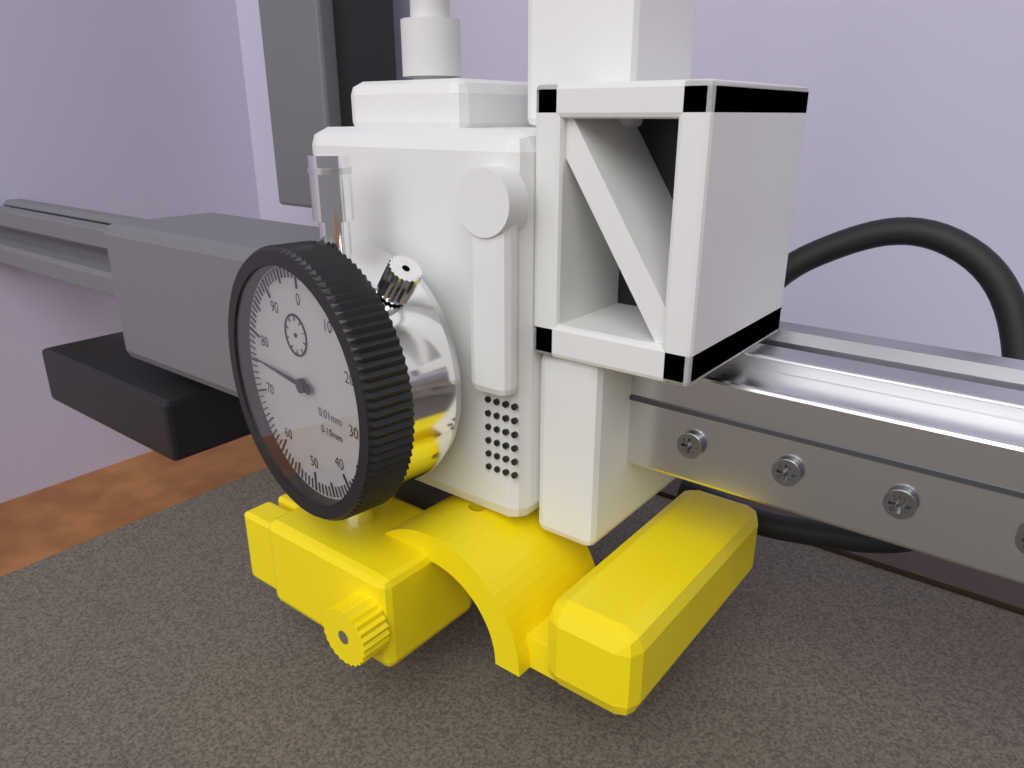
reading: 76 0.01mm
